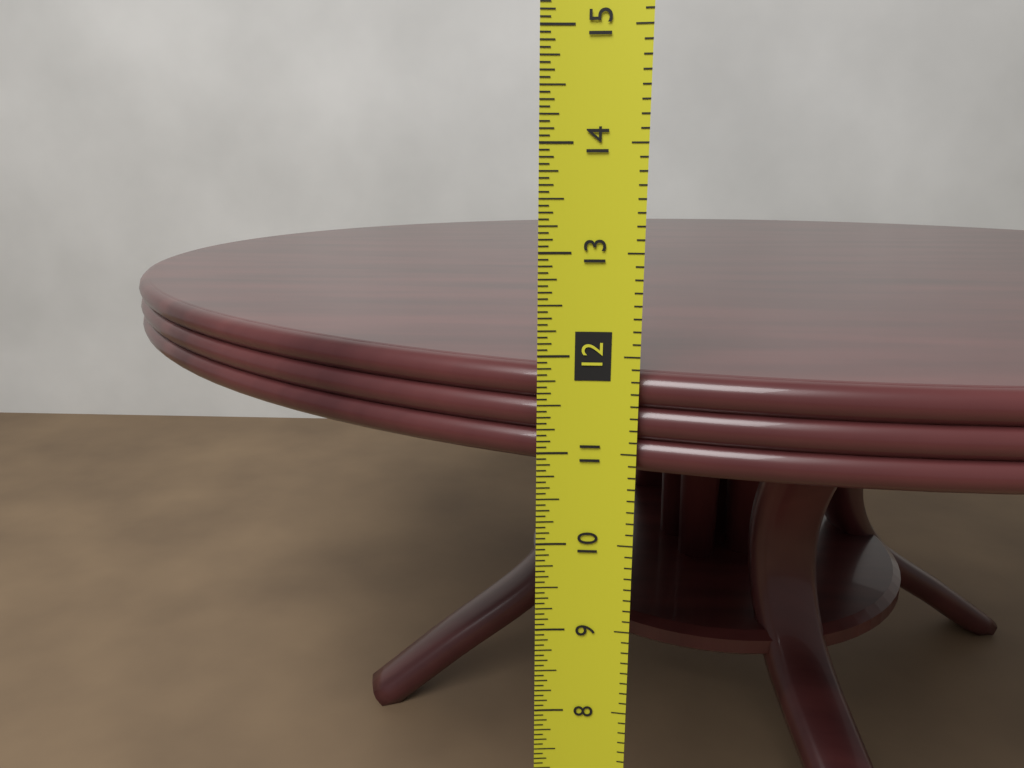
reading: 11.8125 in
